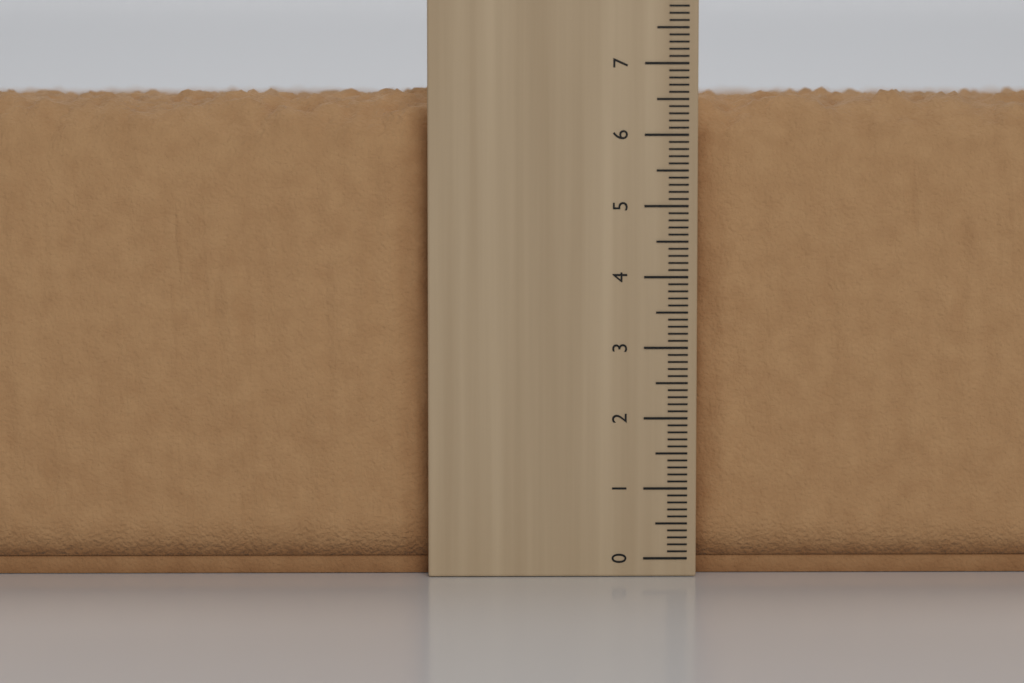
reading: 6.7 cm
